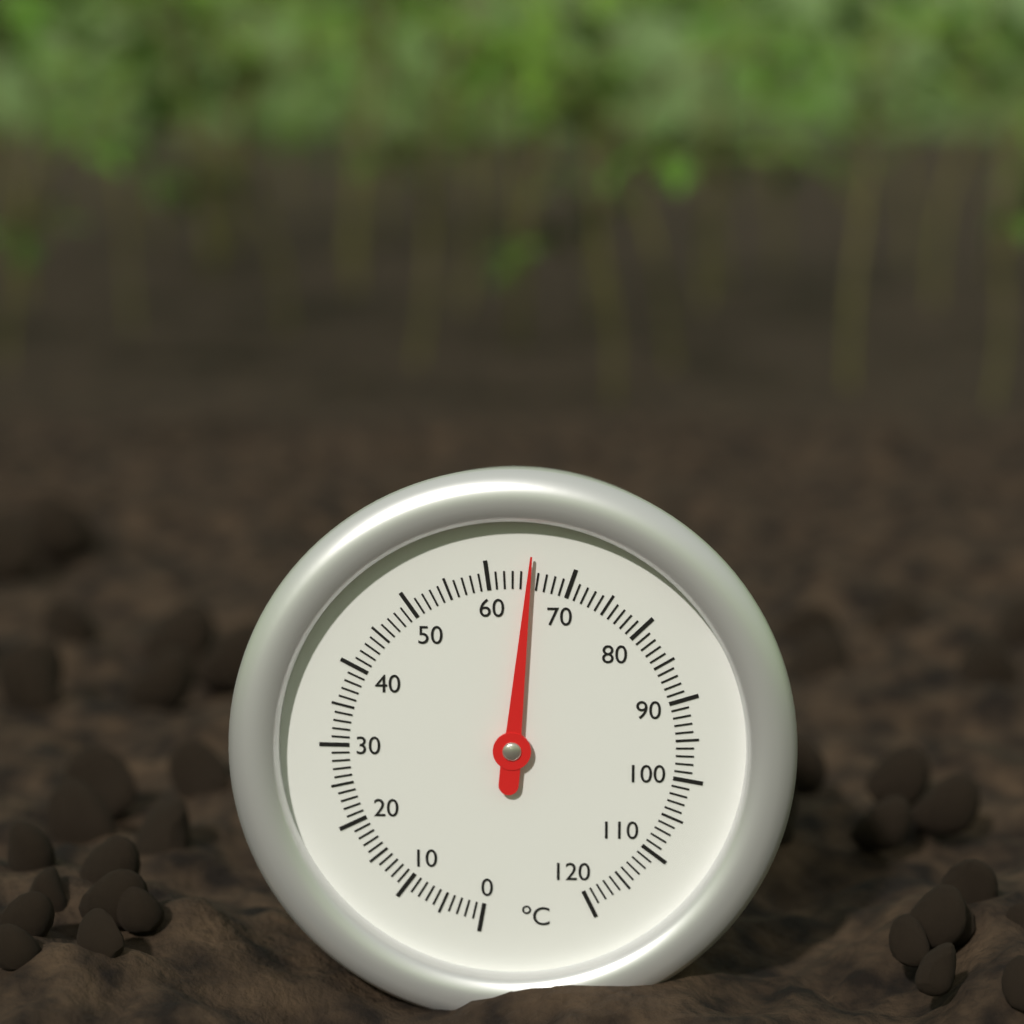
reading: 65 °C
